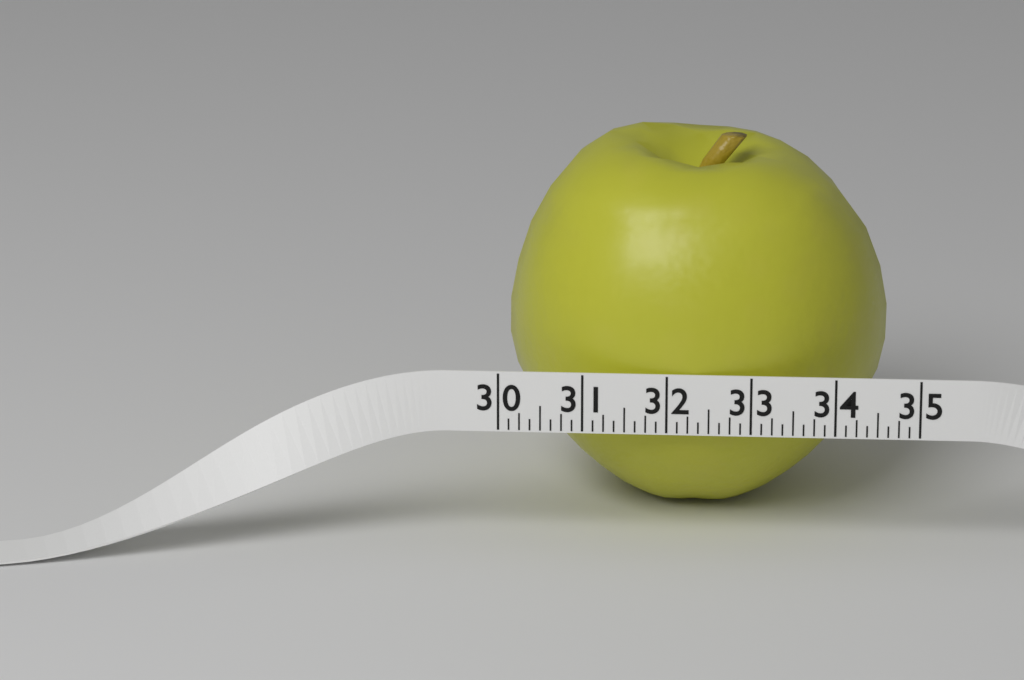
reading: 34.625 (no unit)
